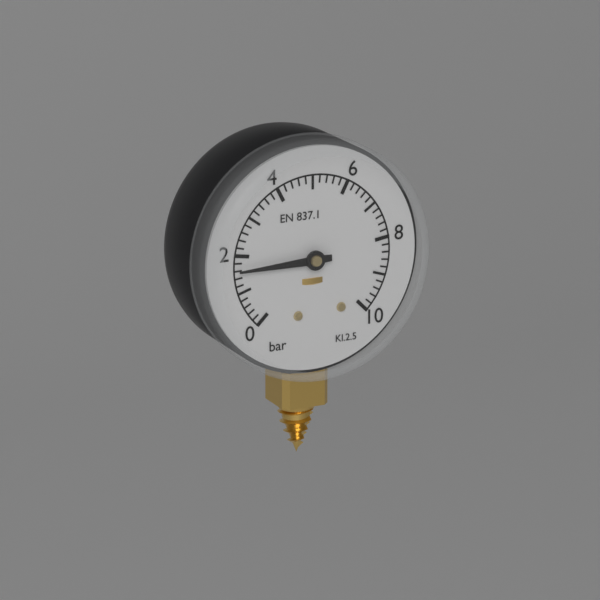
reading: 1.6 bar
